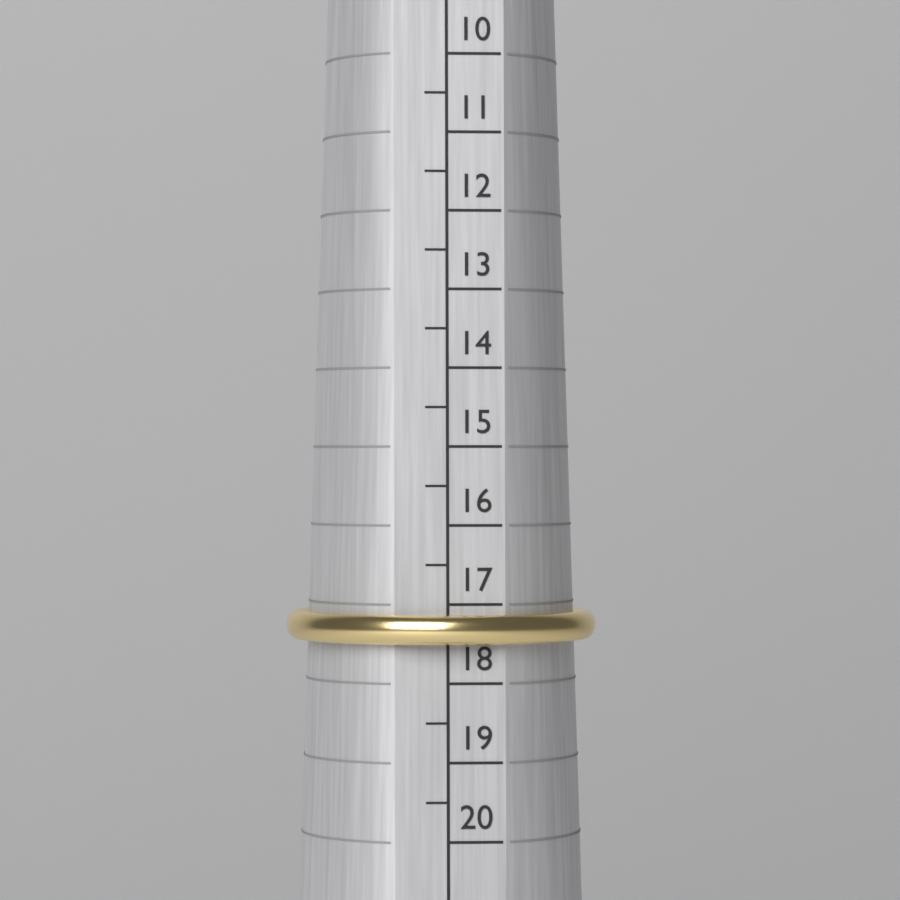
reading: 17.5 (no unit)
